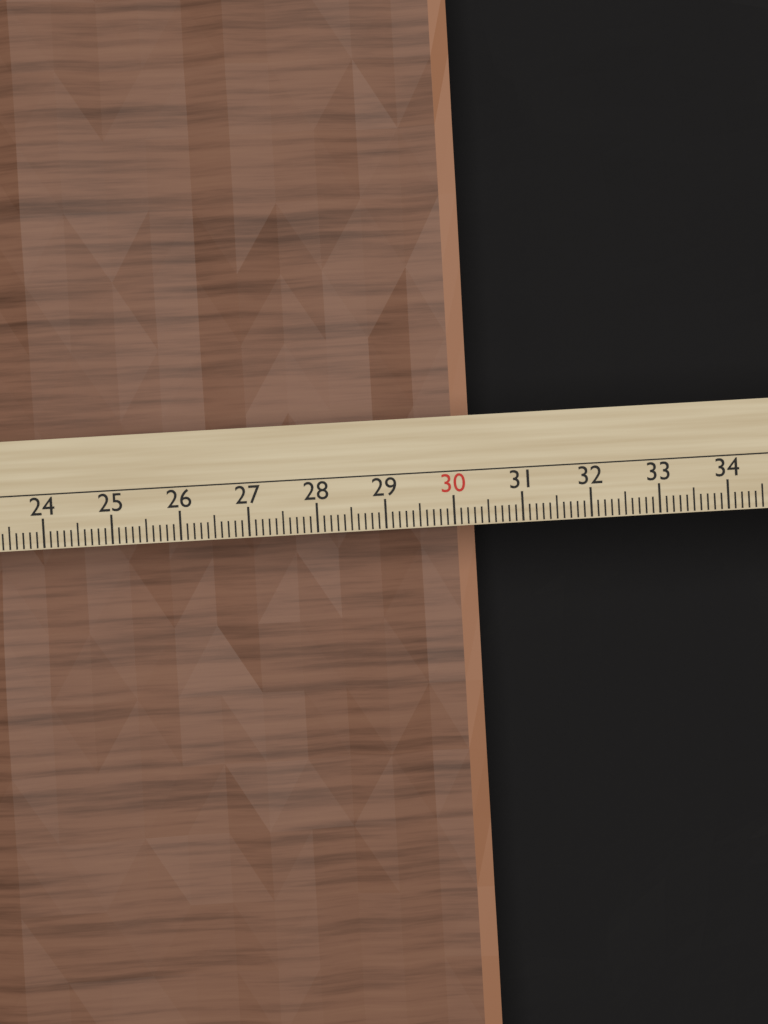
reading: 30.4 cm
